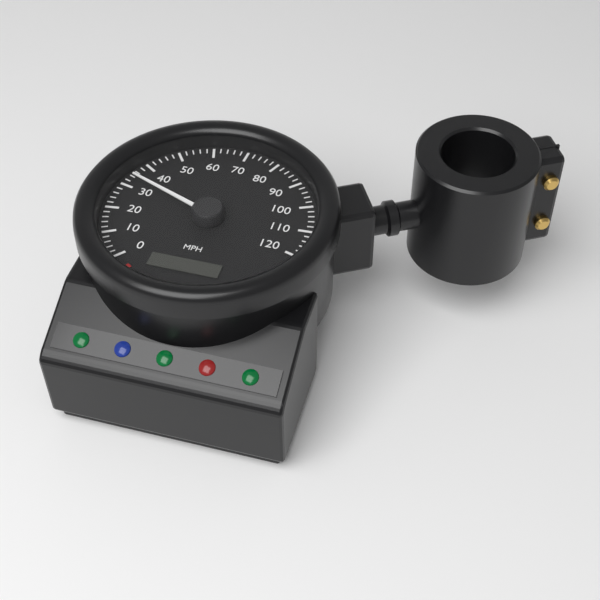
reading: 34 mph
